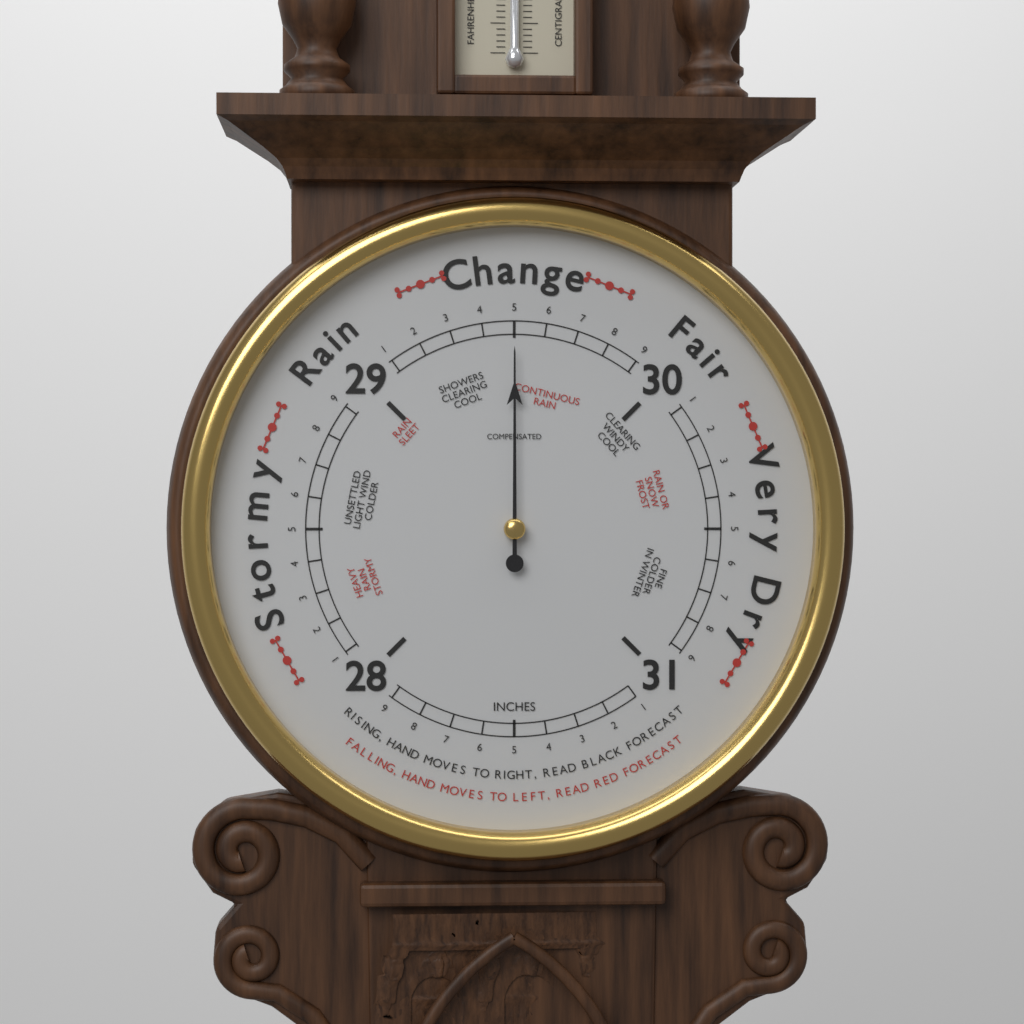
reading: 29.5 inHg
